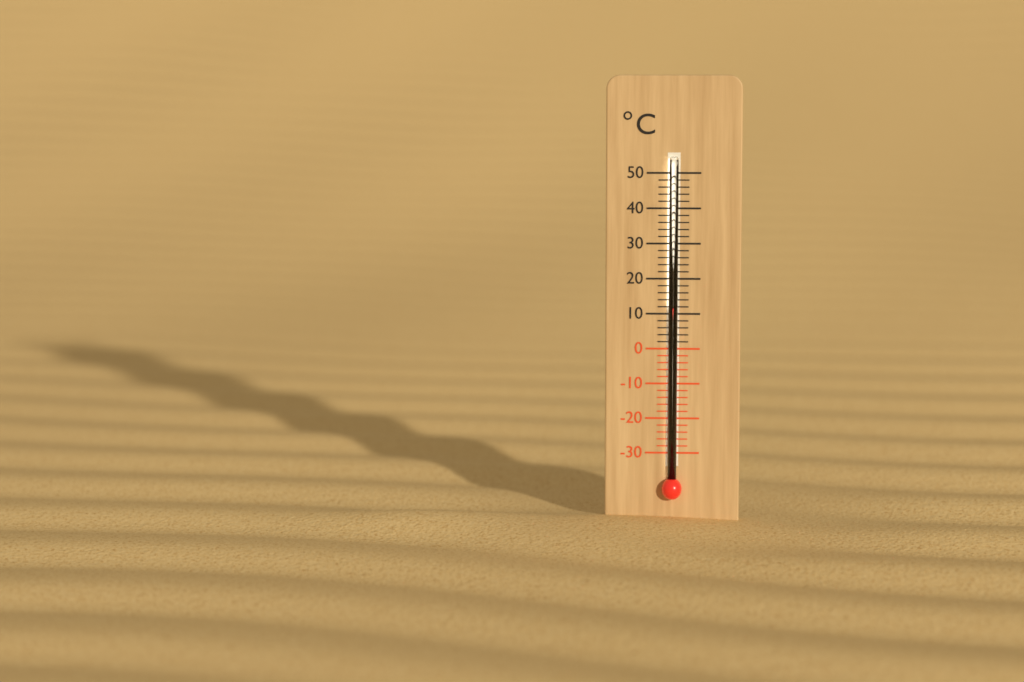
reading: 12 °C
